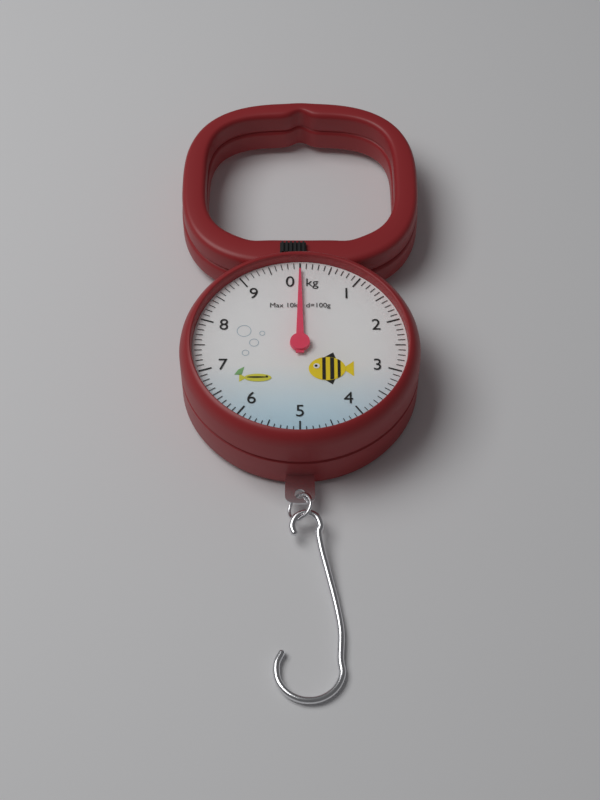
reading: 0.0 kg
